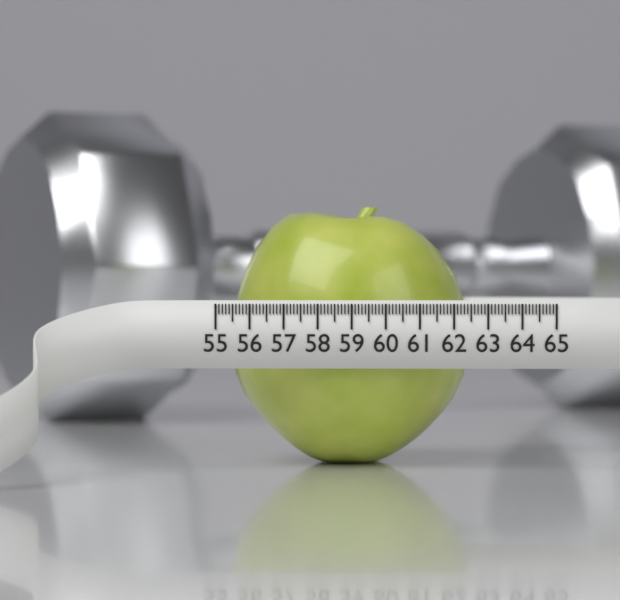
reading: 62.3 (no unit)
